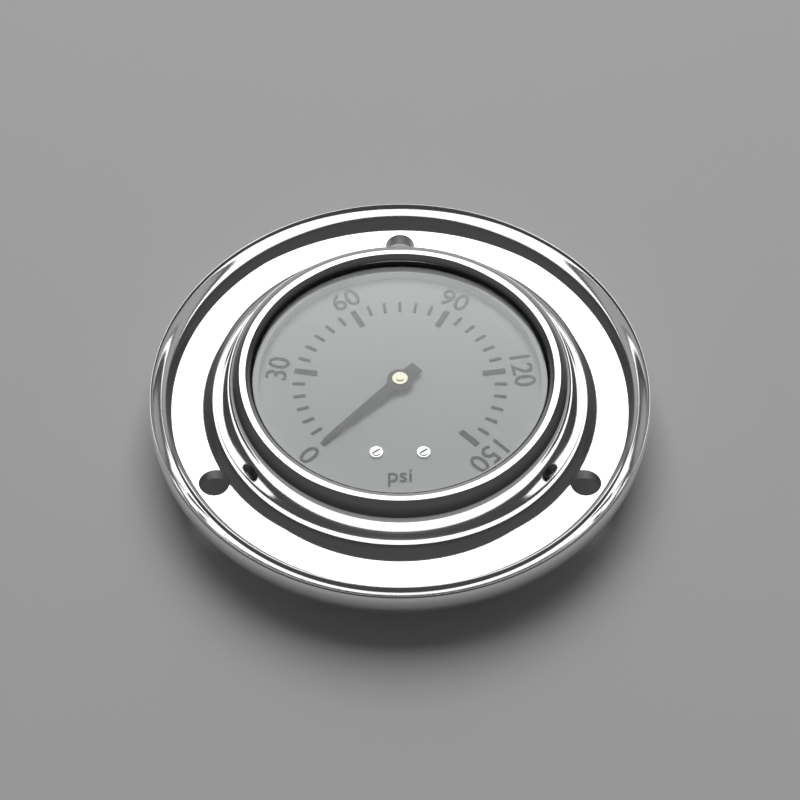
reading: 0 psi
